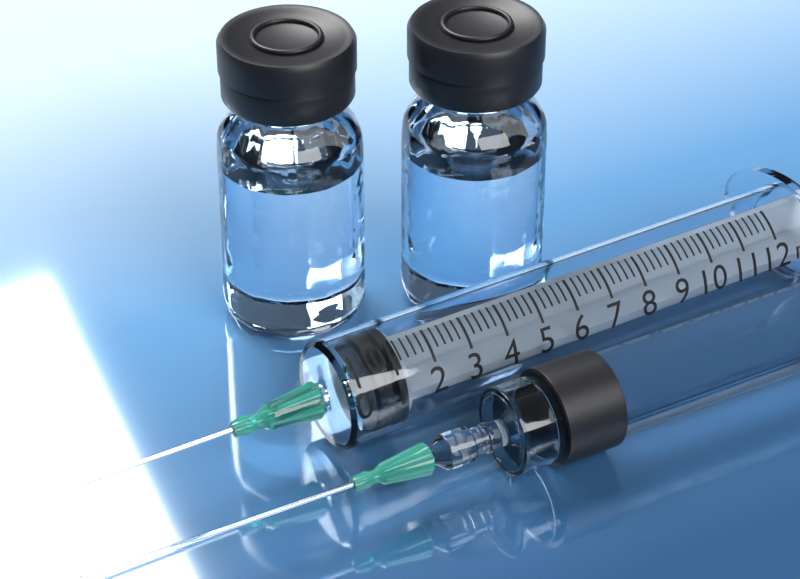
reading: 0.4 ml
